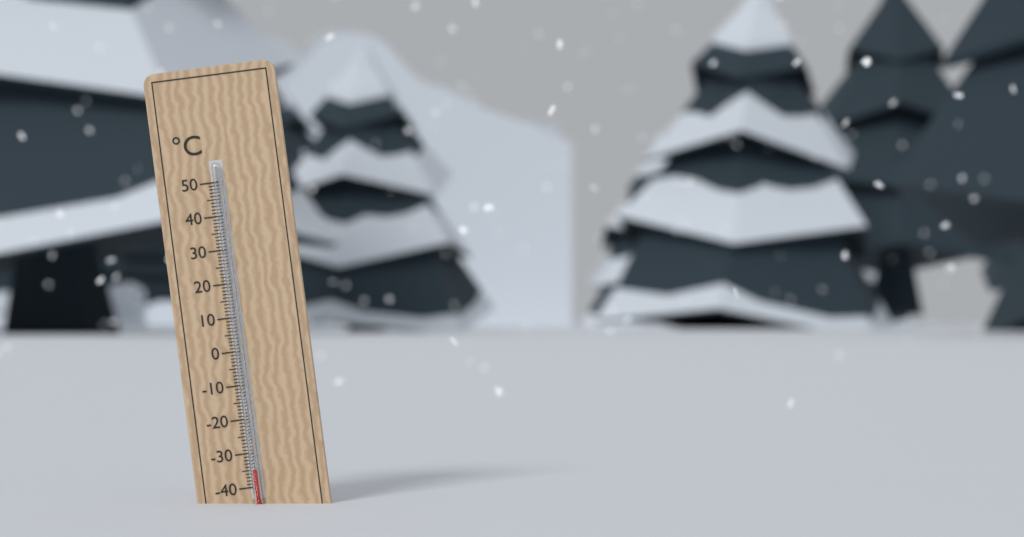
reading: -35 °C
